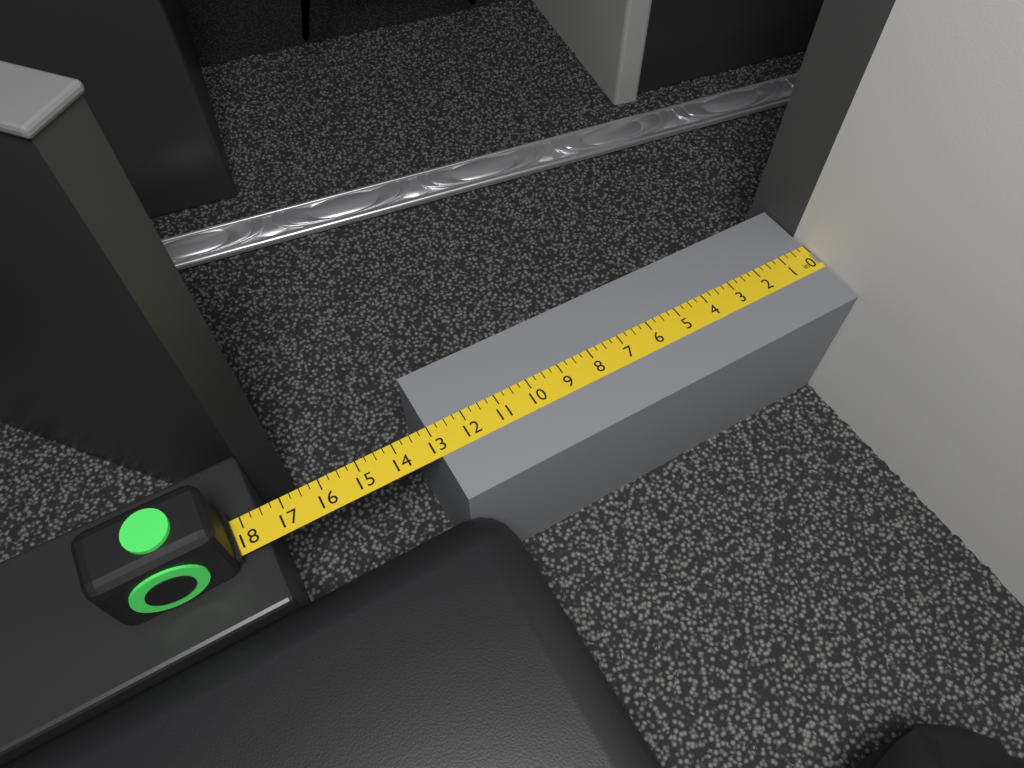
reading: 13.00 in
